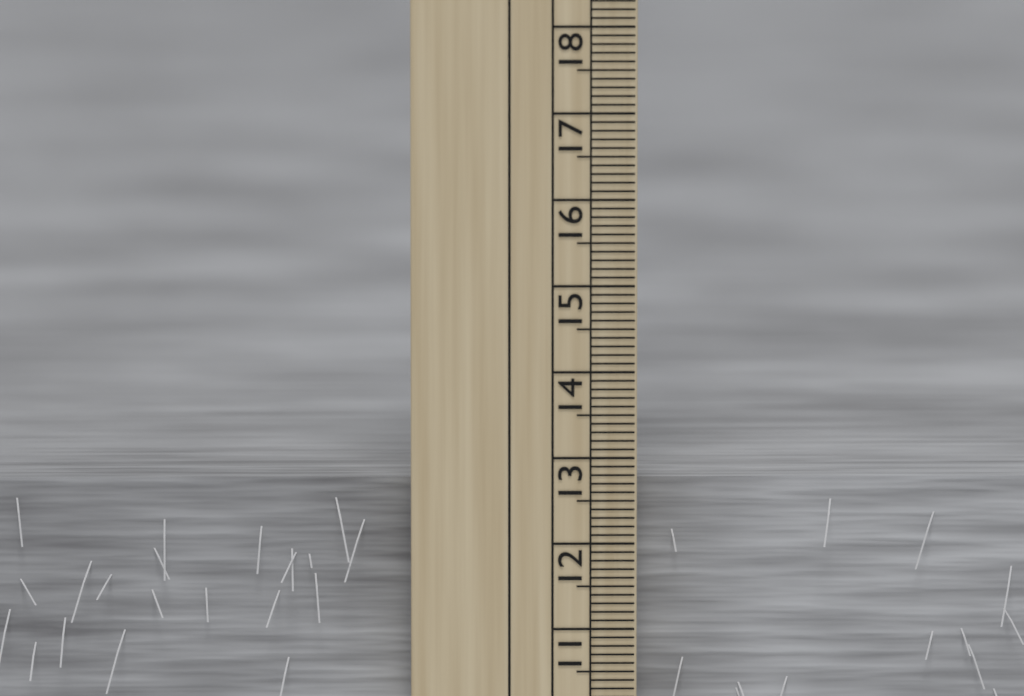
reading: 12.7 cm
